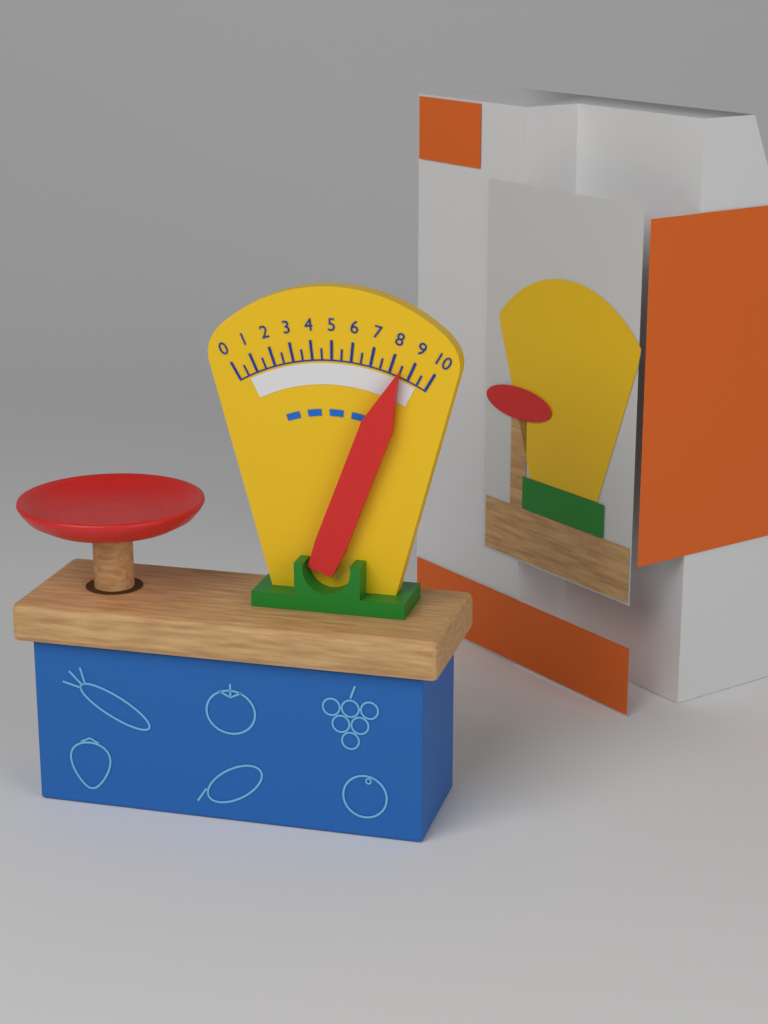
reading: 8.5 (no unit)
